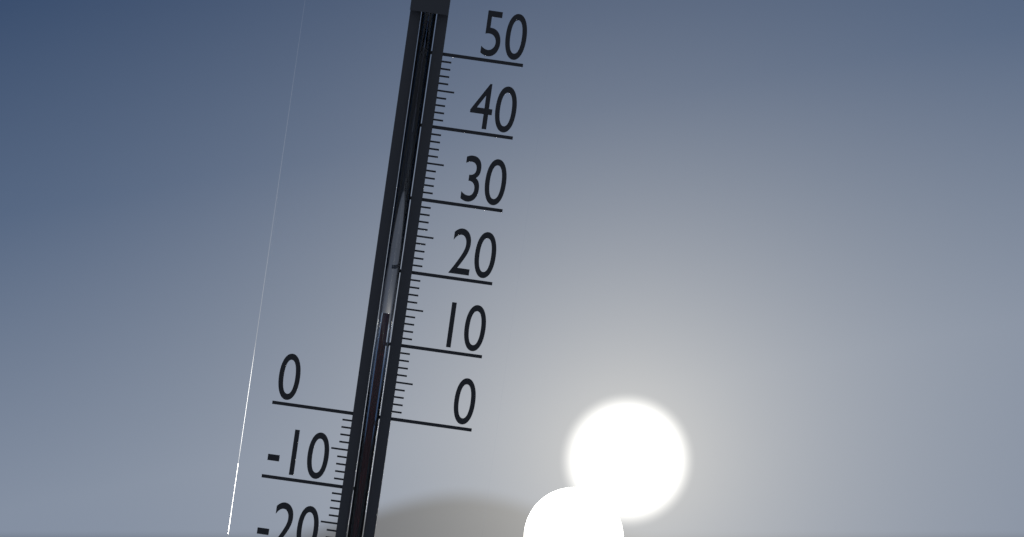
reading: 14 °C
